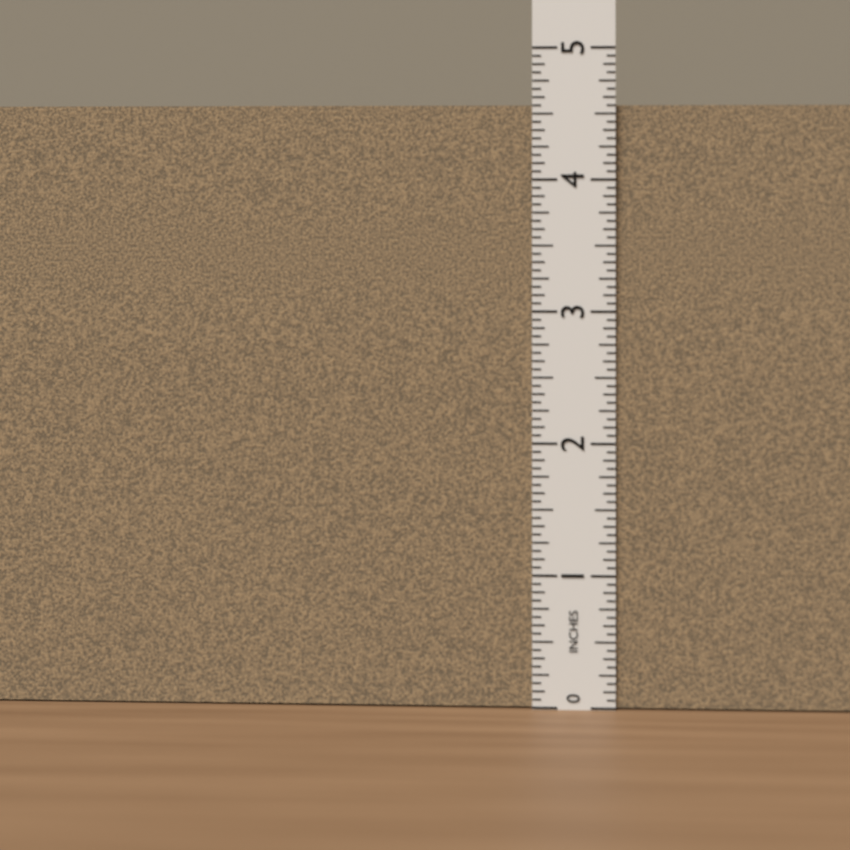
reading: 4.5625 in
